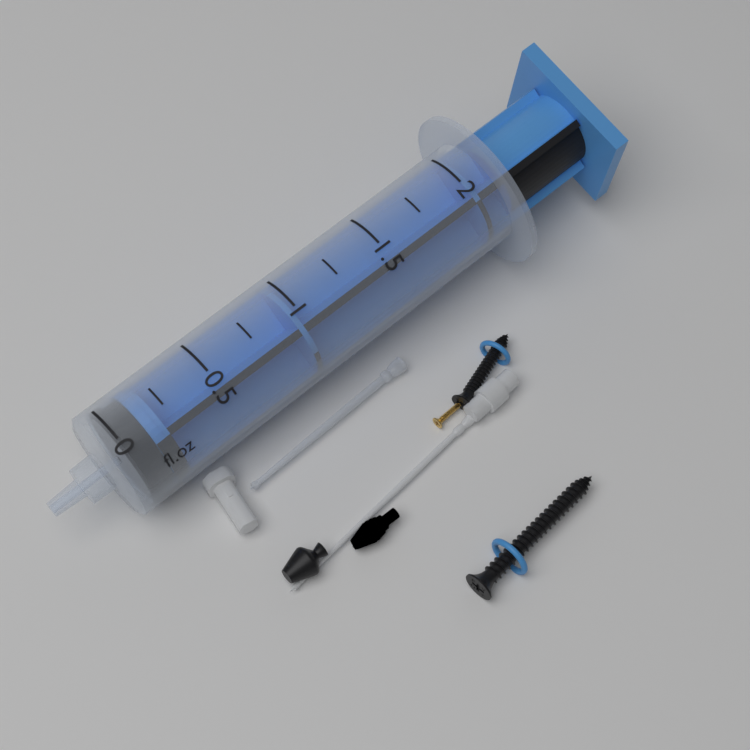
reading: 0.00 fl.oz
